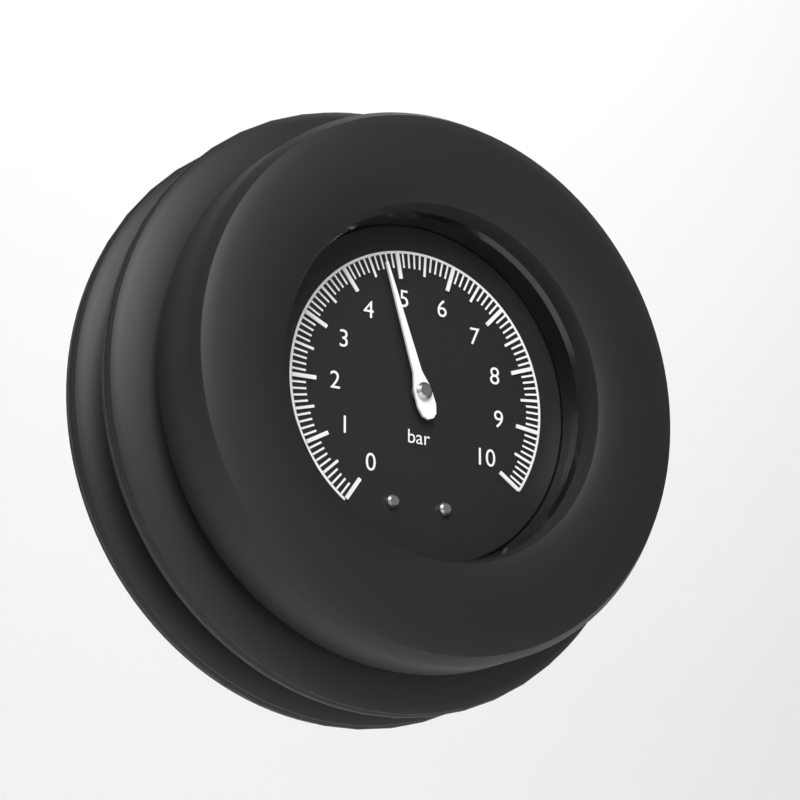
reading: 4.7 bar
